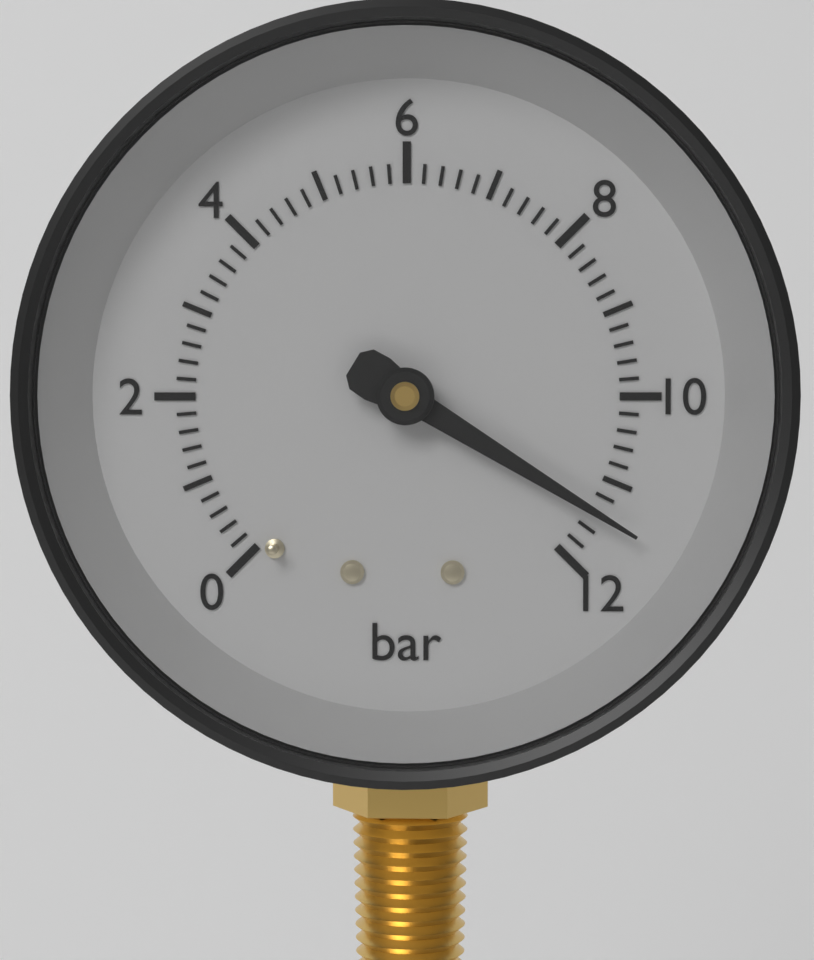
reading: 11.4 bar
